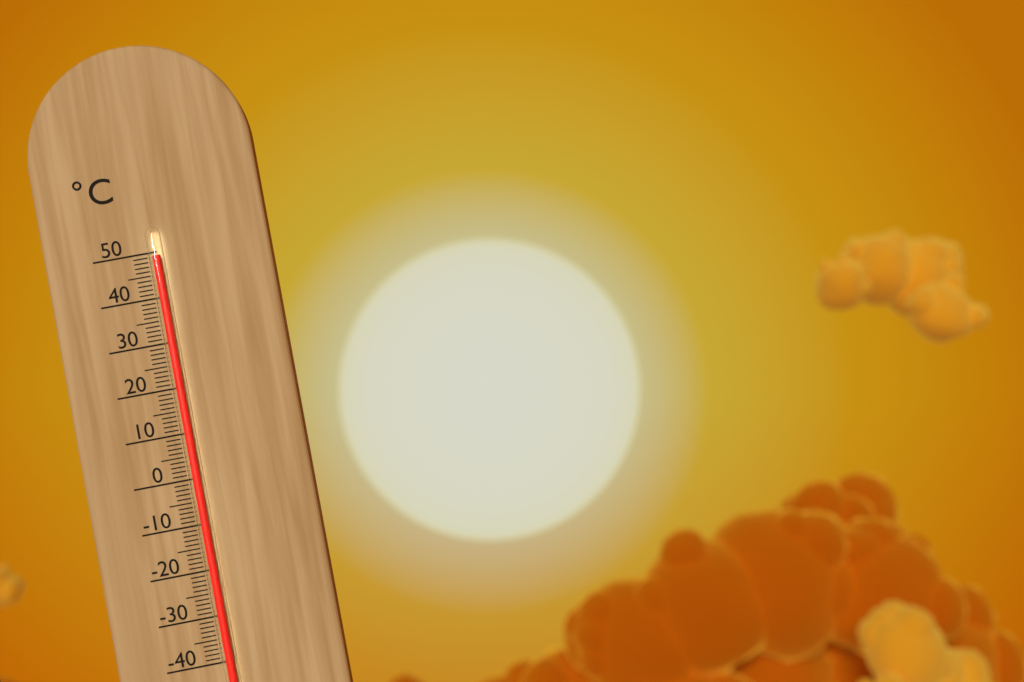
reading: 49 °C
